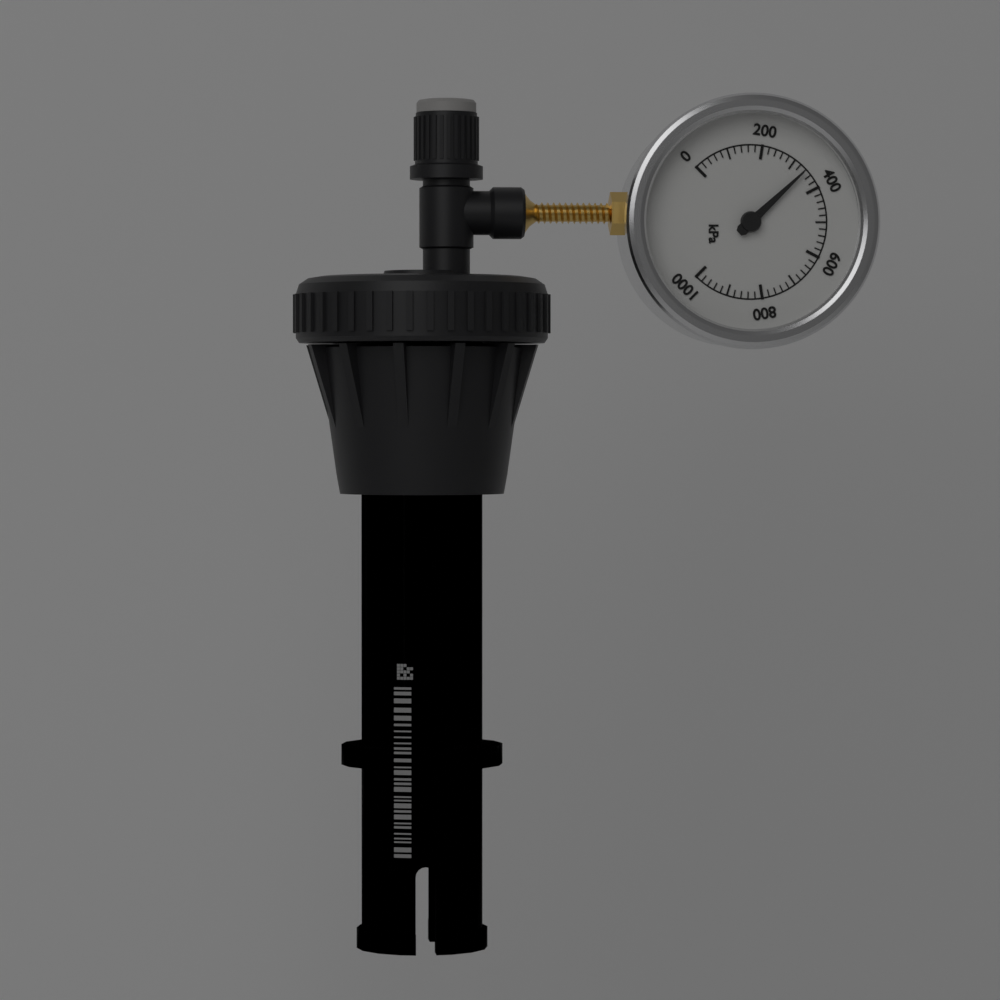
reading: 340 kPa
